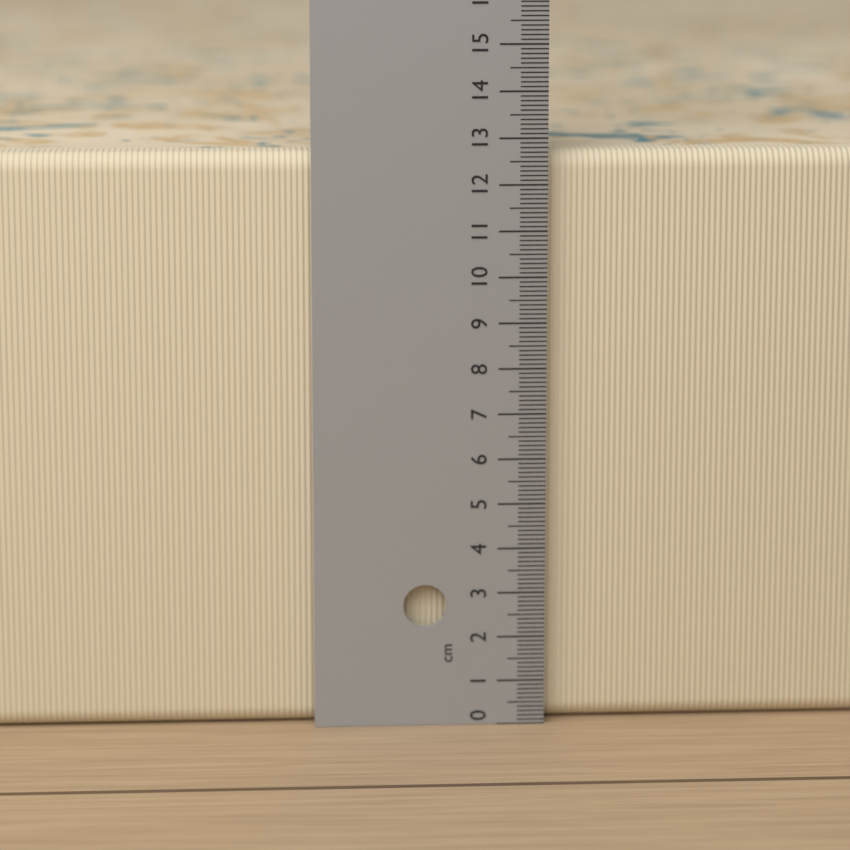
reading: 12.7 cm
